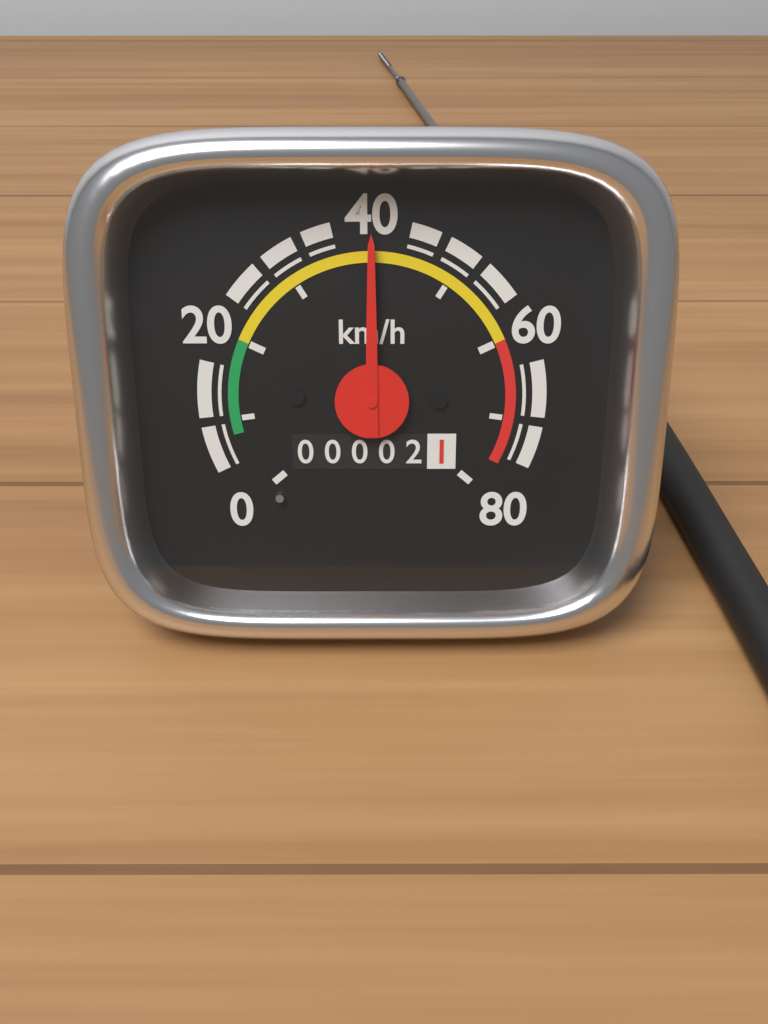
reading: 40 km/h
